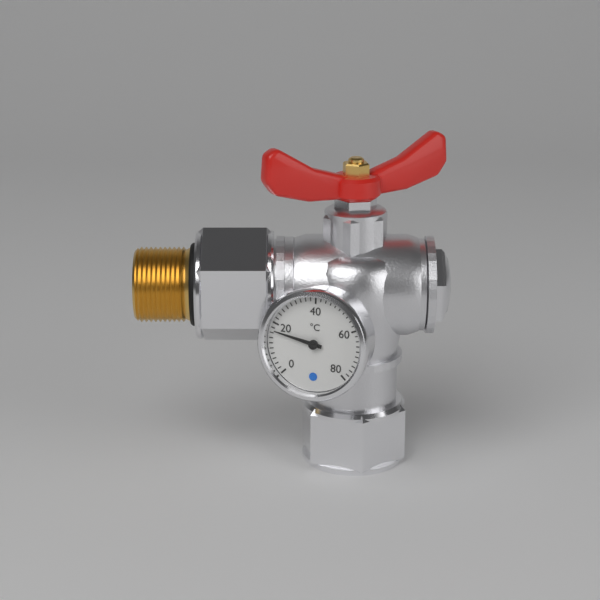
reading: 17 °C
